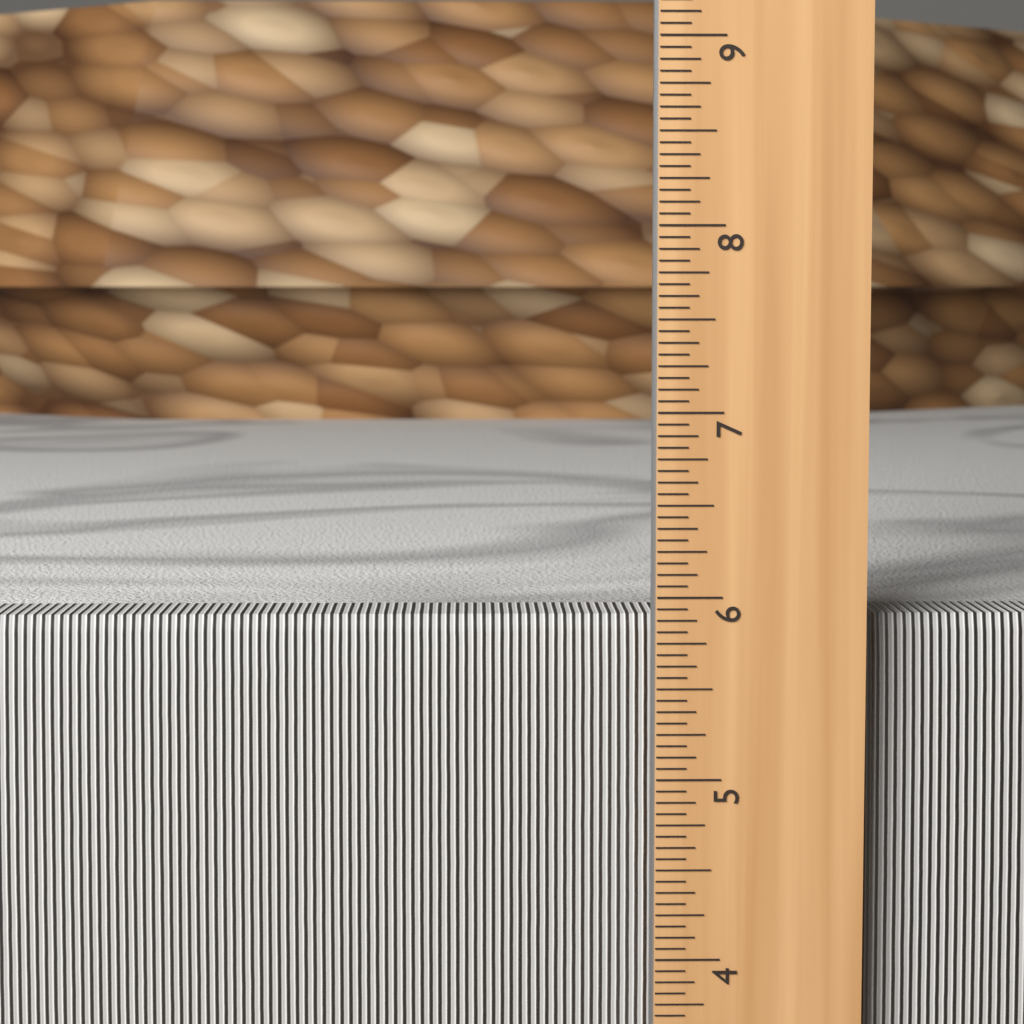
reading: 5.8750 in
